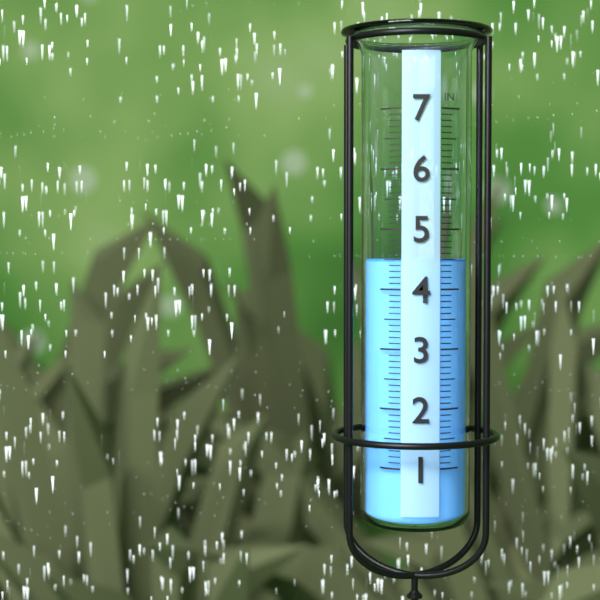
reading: 4.5 in
